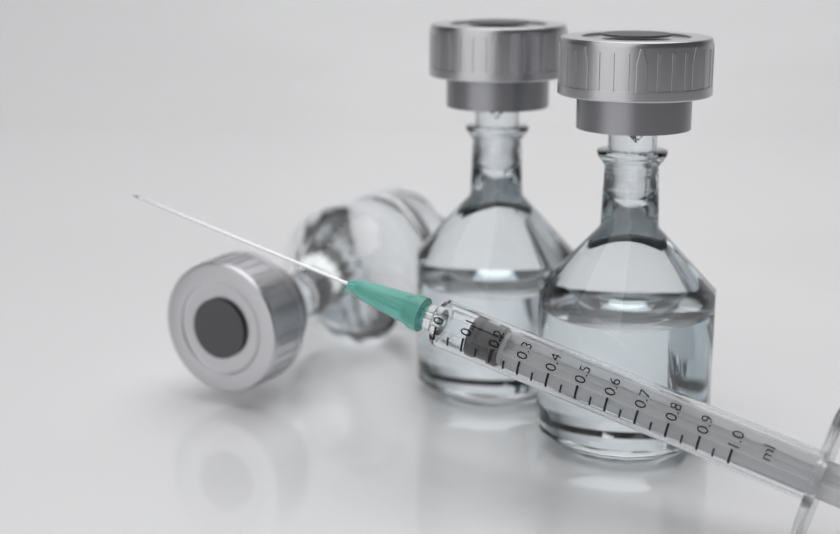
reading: 0.10 ml
